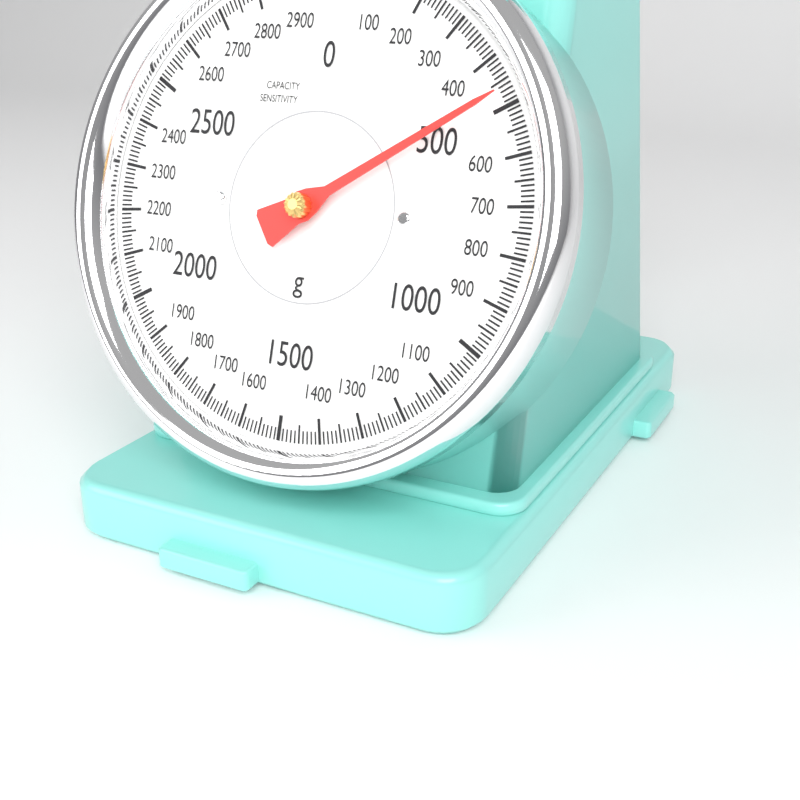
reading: 470 g
